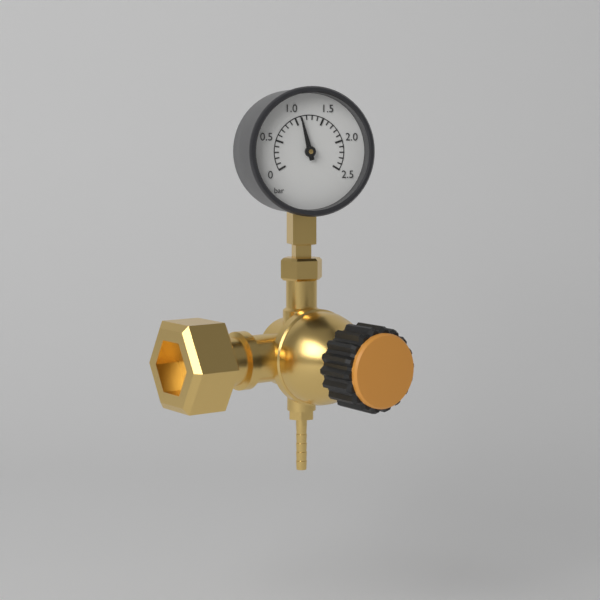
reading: 1.1 bar
